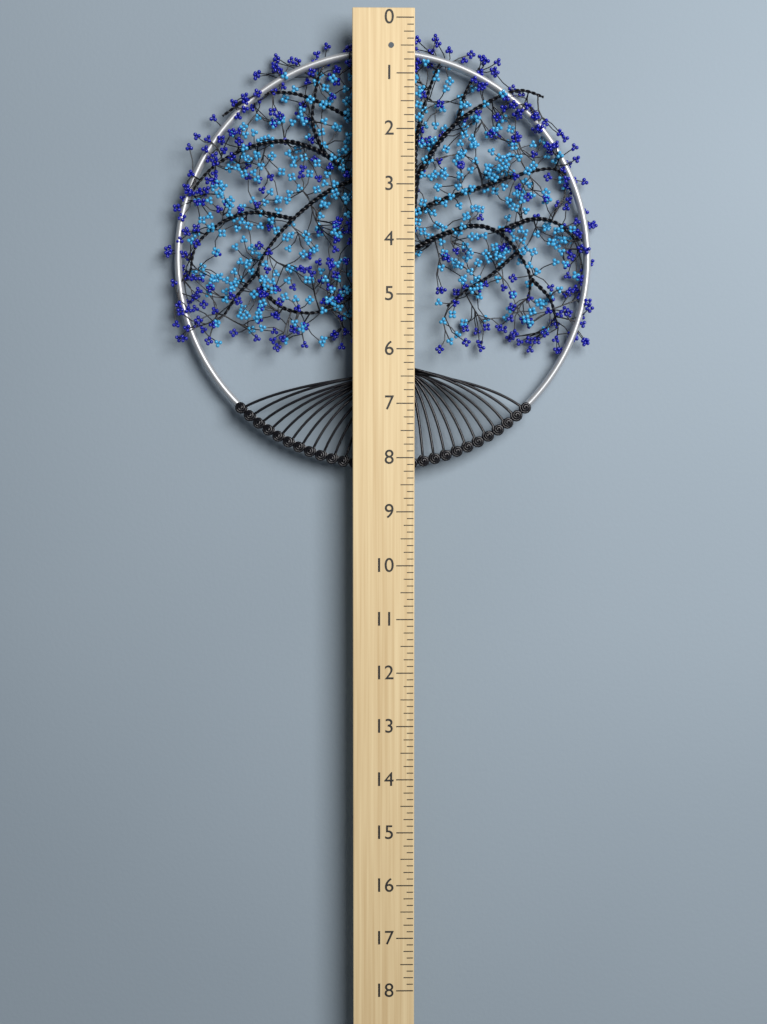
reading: 8.250 (no unit)
